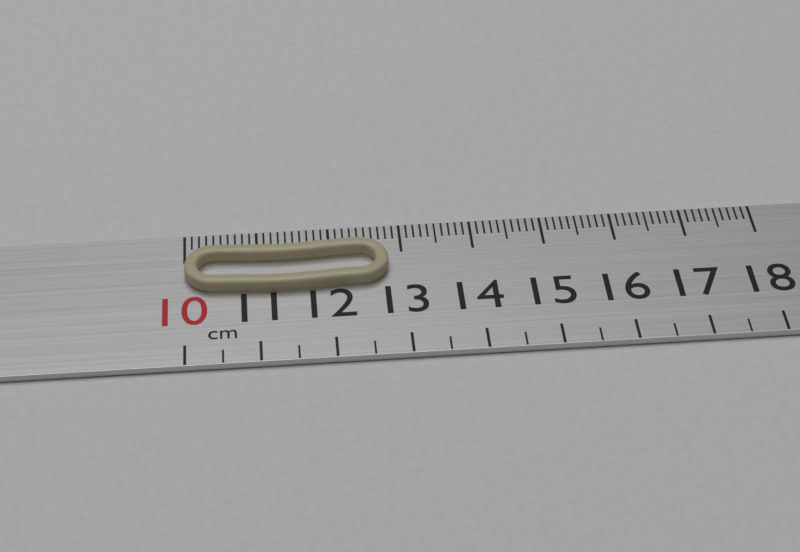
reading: 12.8 cm
